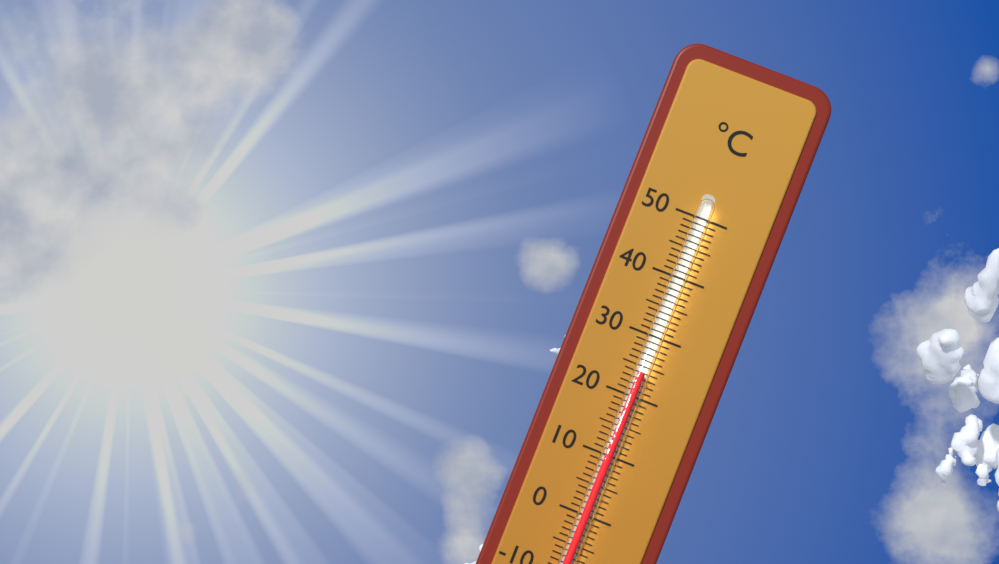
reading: 24 °C
